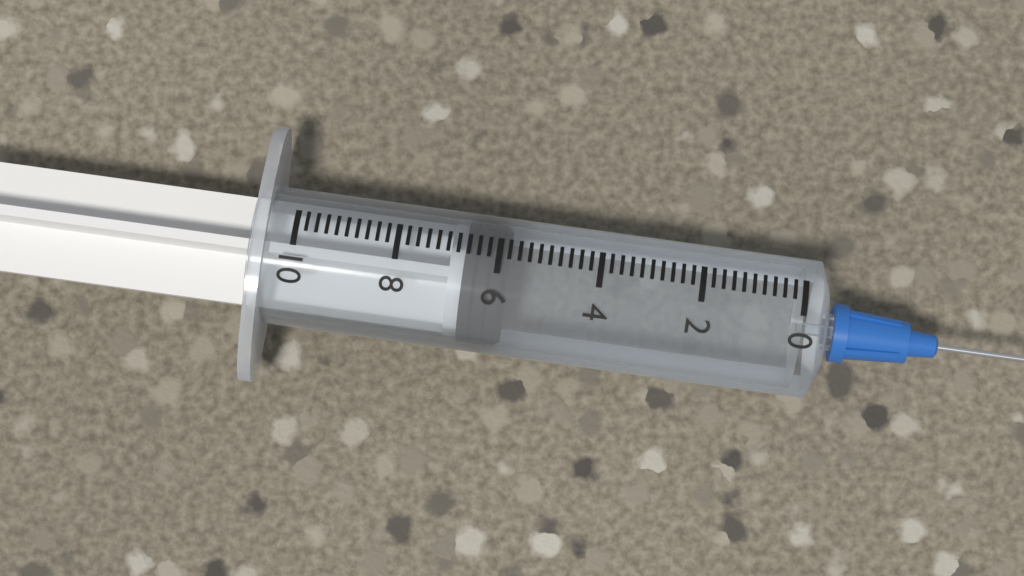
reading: 5.8 (no unit)
